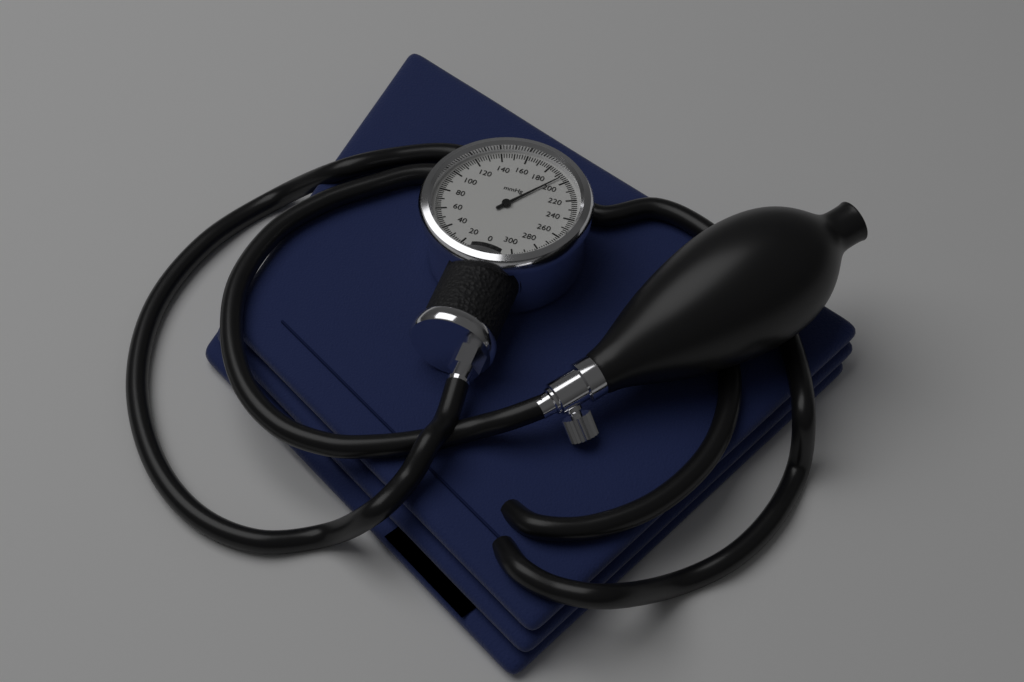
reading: 194 mmHg
